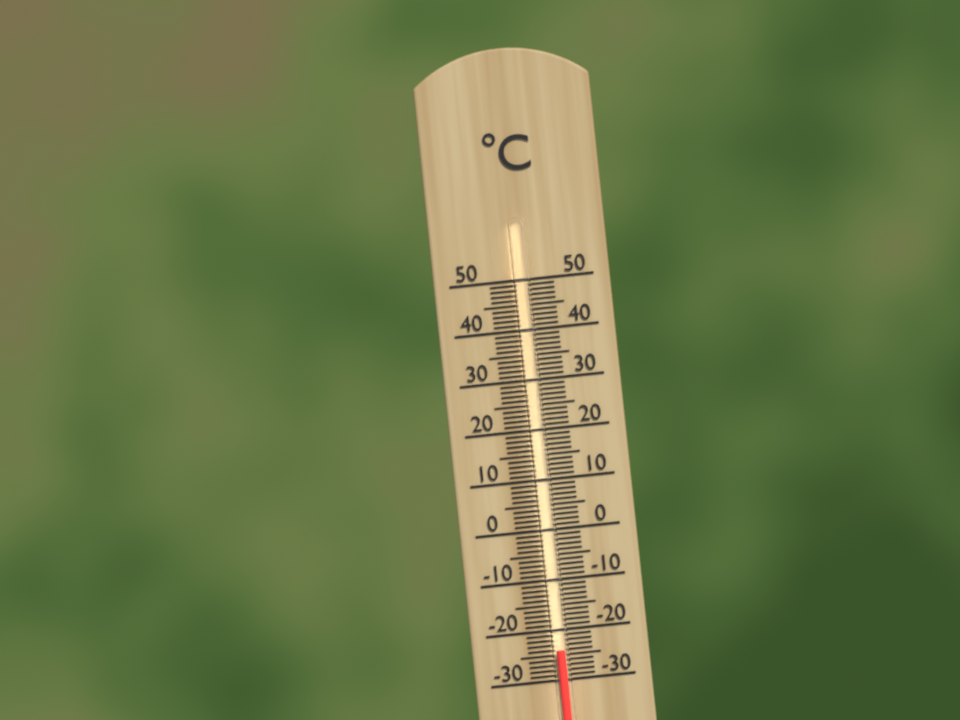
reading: -24 °C
